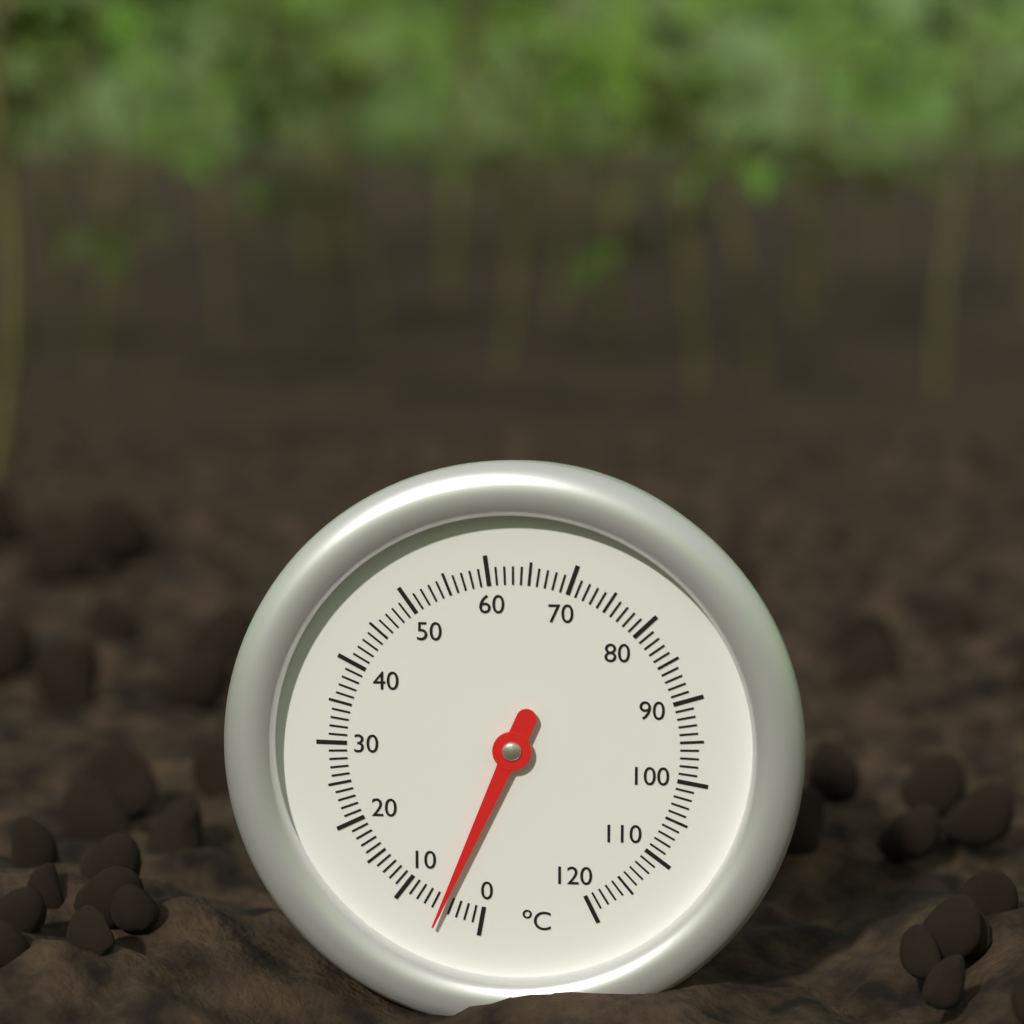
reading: 5 °C
